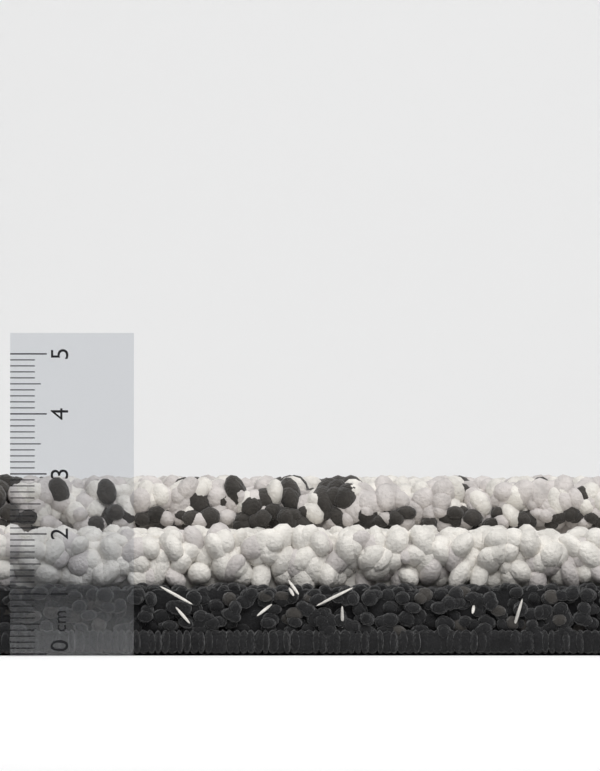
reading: 3.1 cm
